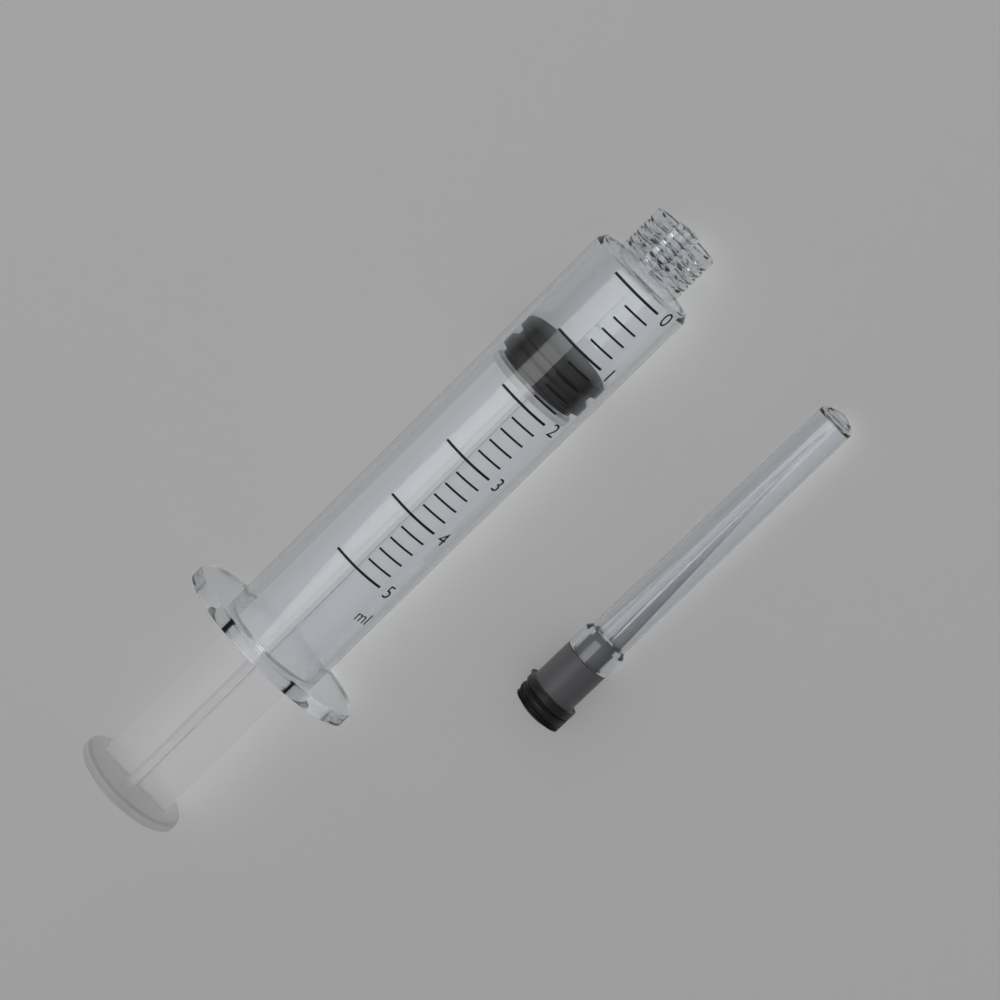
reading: 1.2 ml
